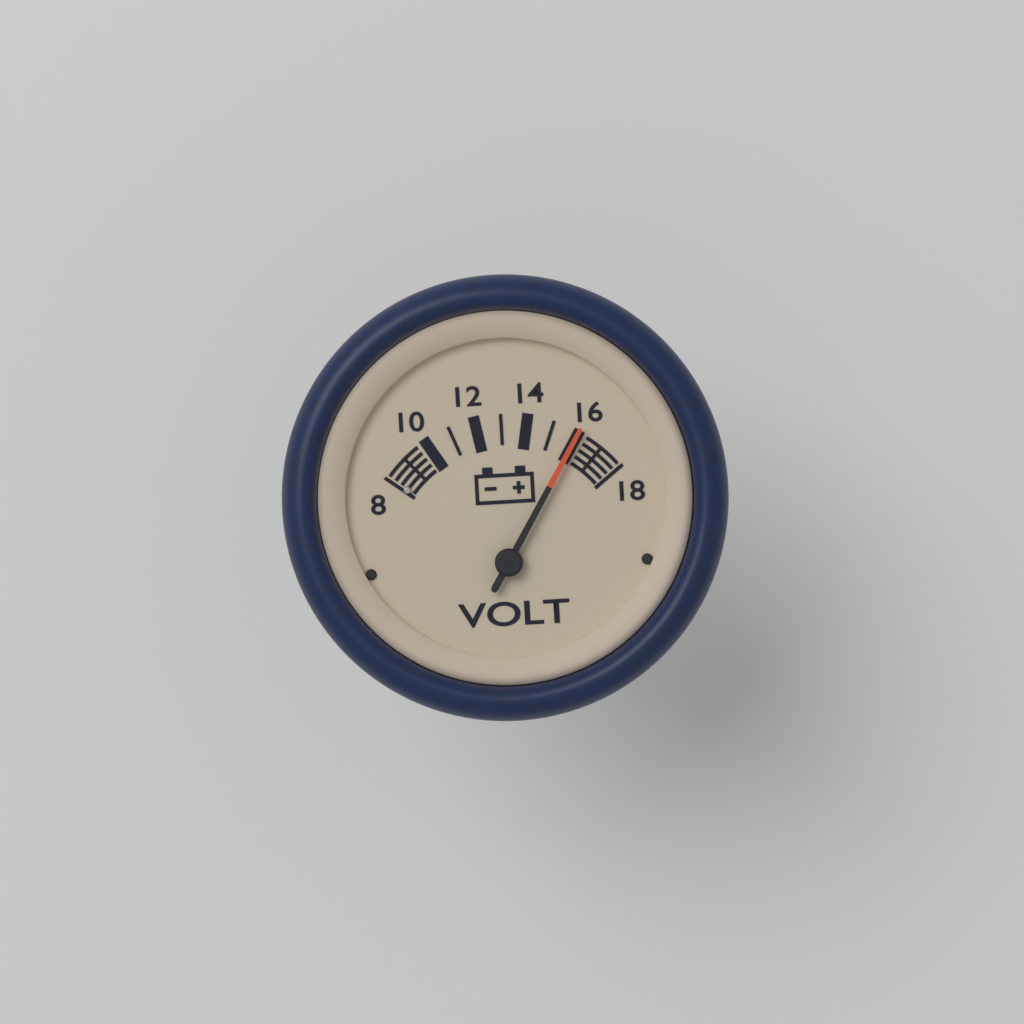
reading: 16 V
